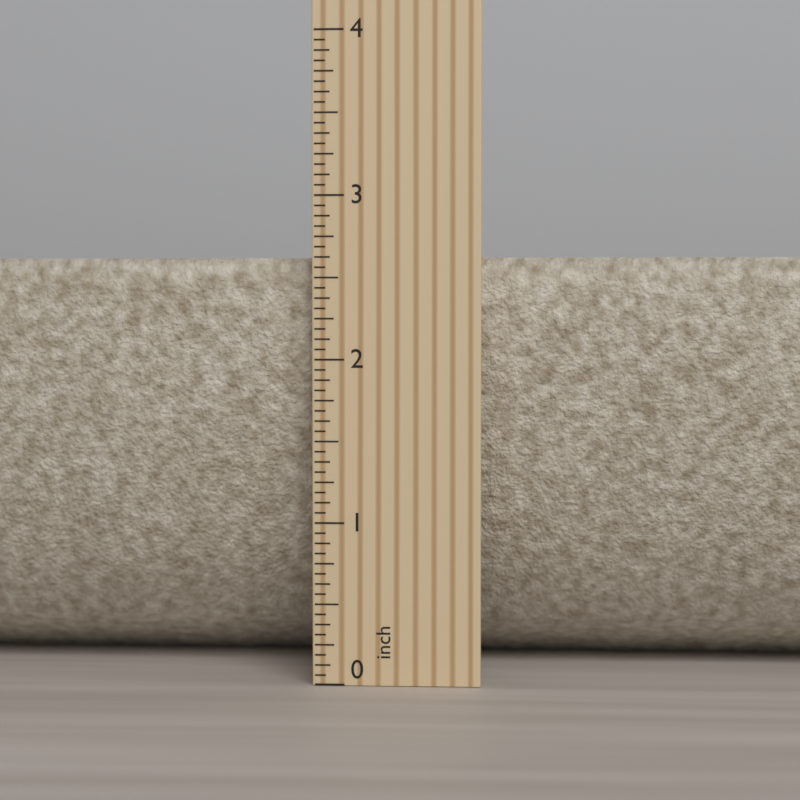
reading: 2.6250 inch
